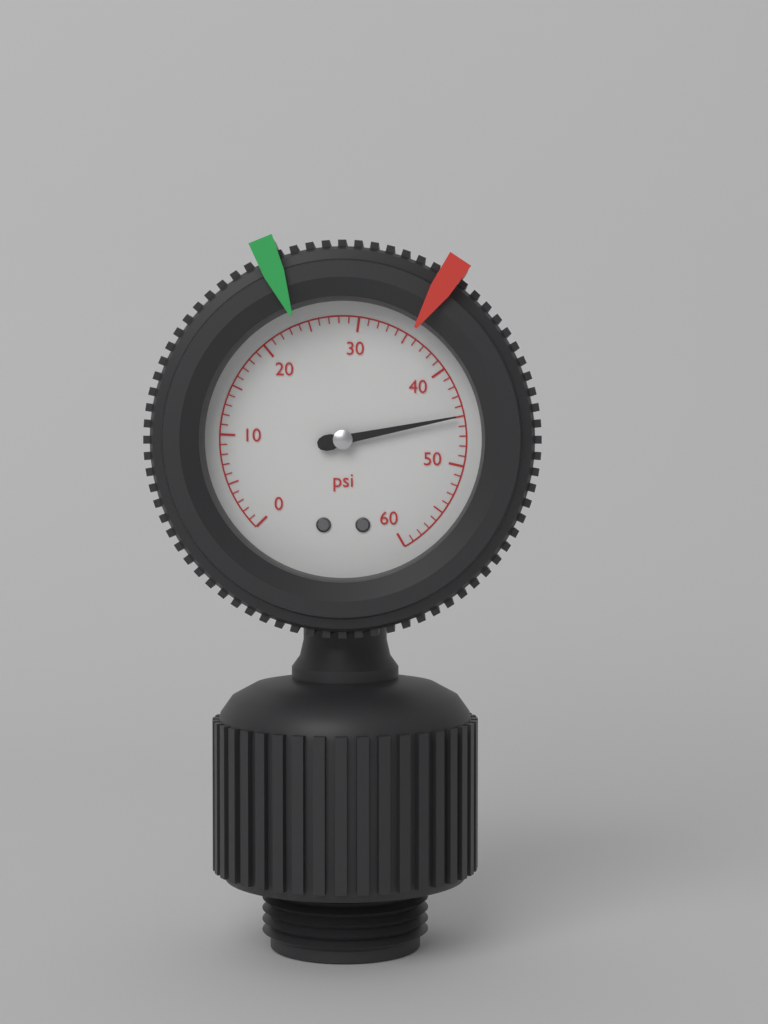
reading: 45 psi
